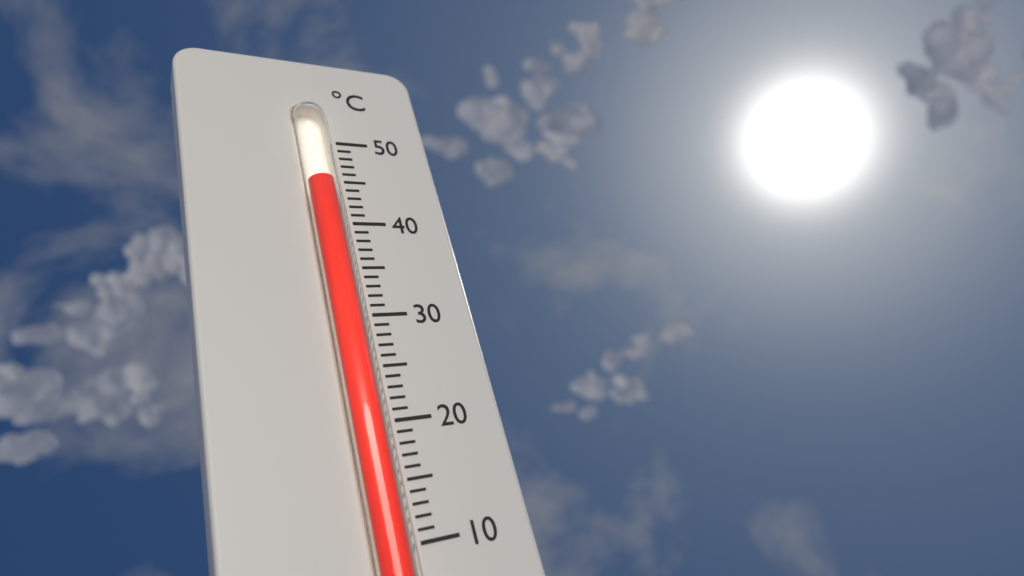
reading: 45 °C
